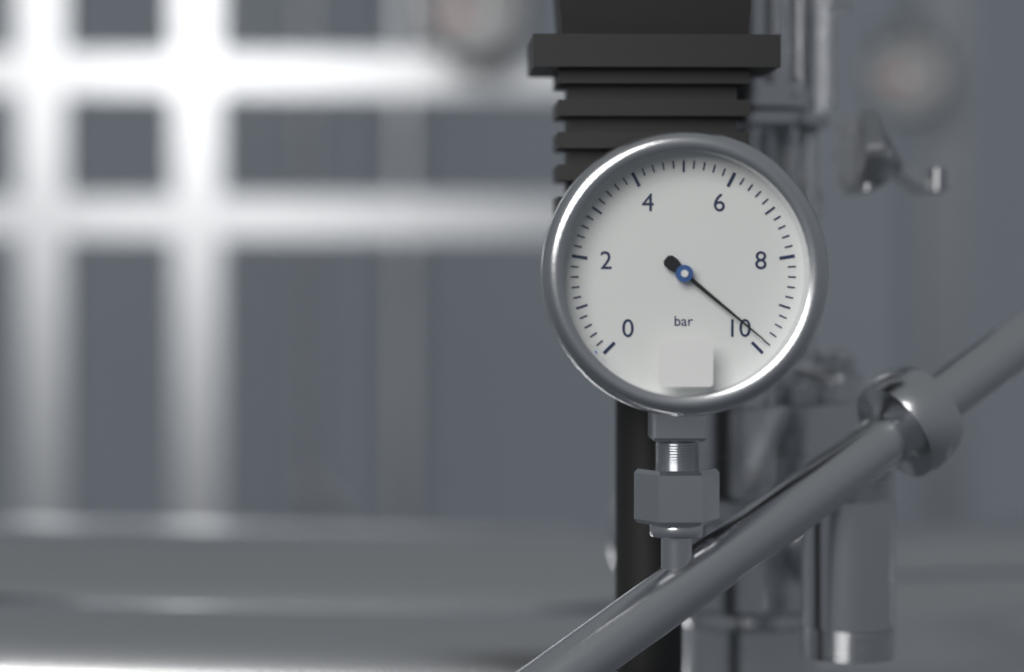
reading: 9.8 bar
